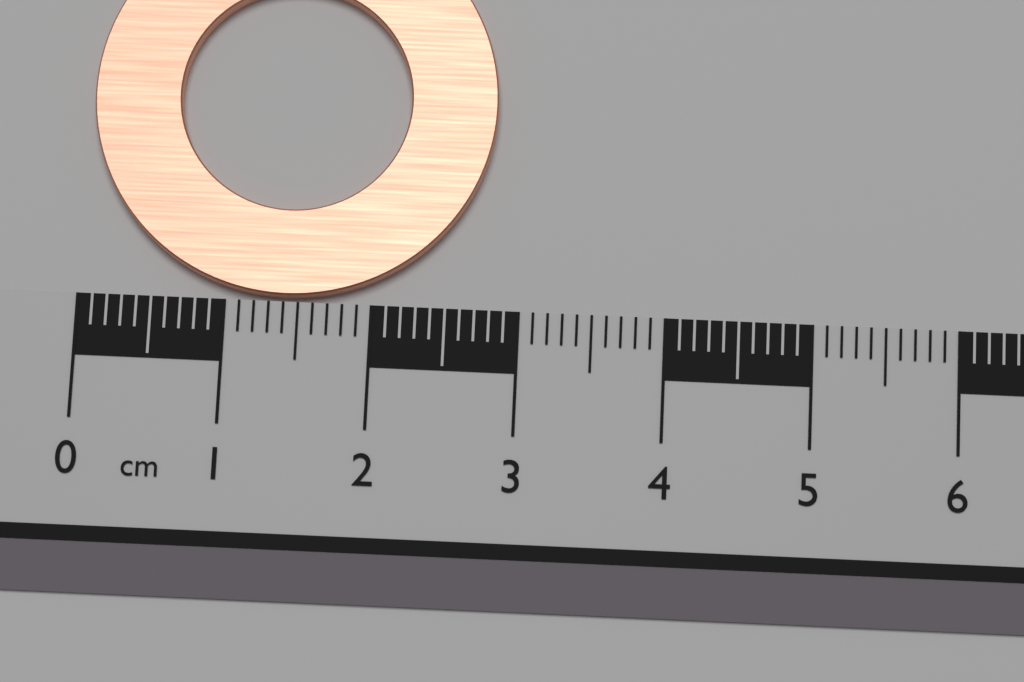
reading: 2.8 cm
